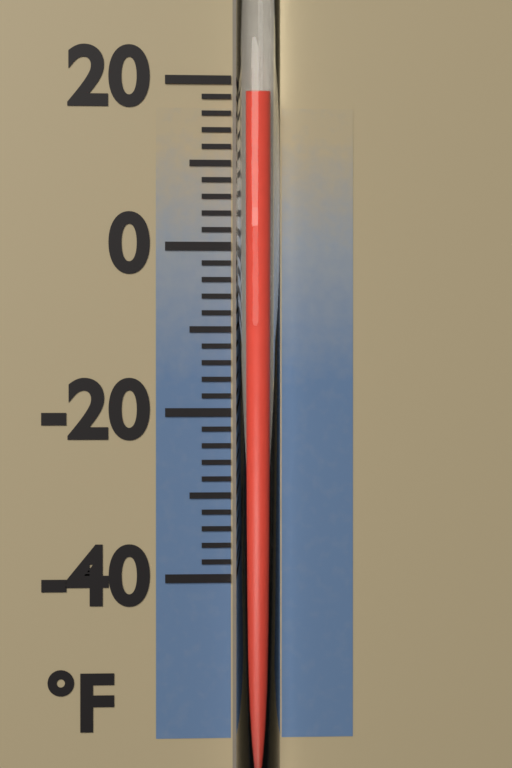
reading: 18 °F
